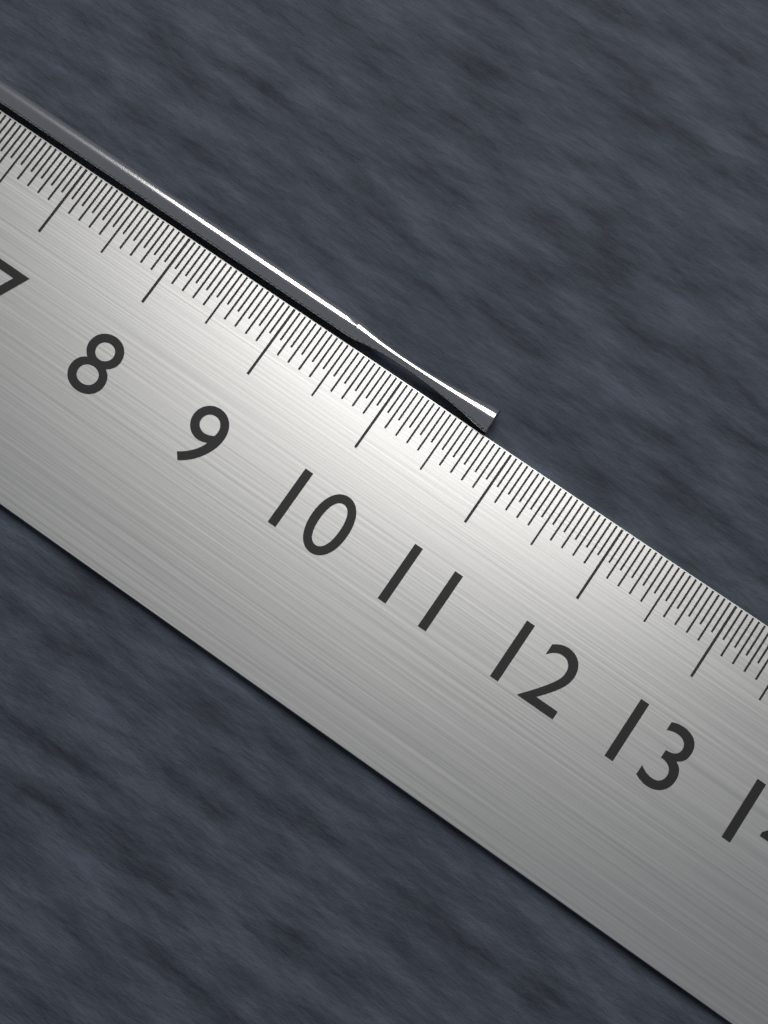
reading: 10.75 cm
